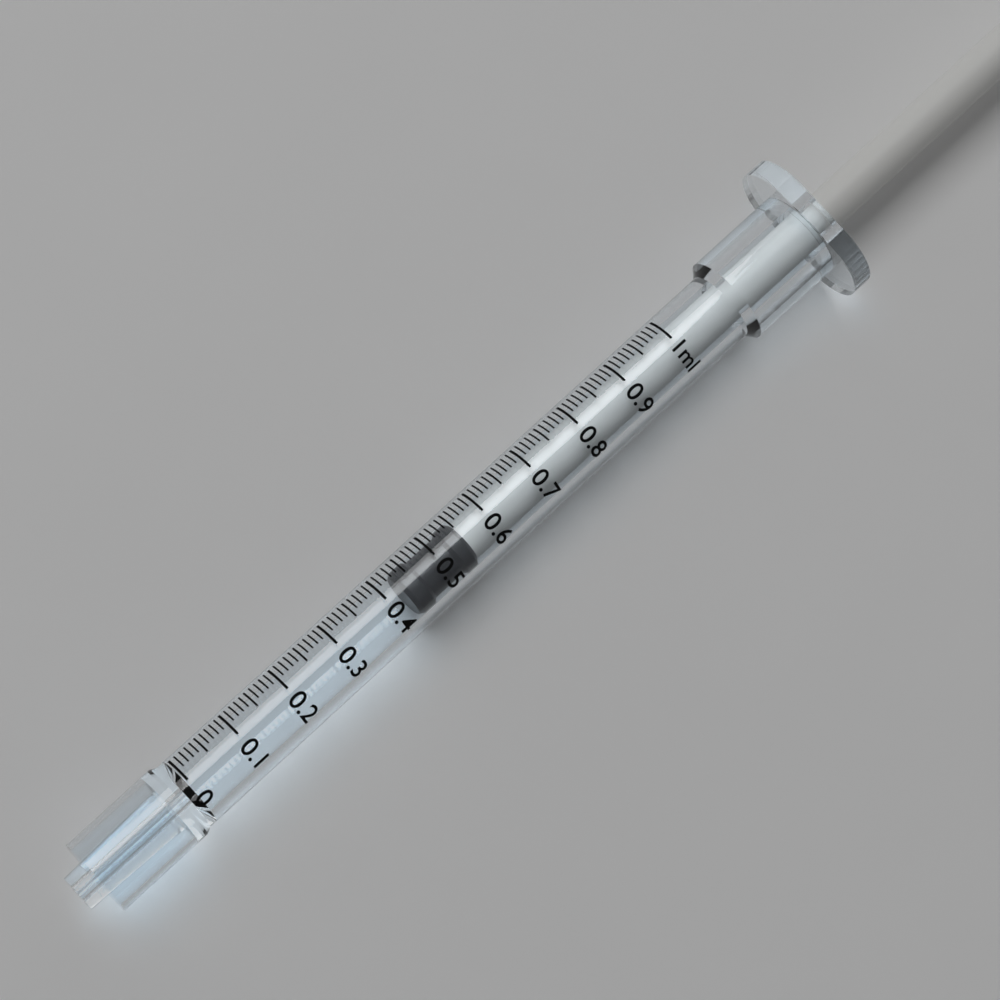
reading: 0.43 ml
